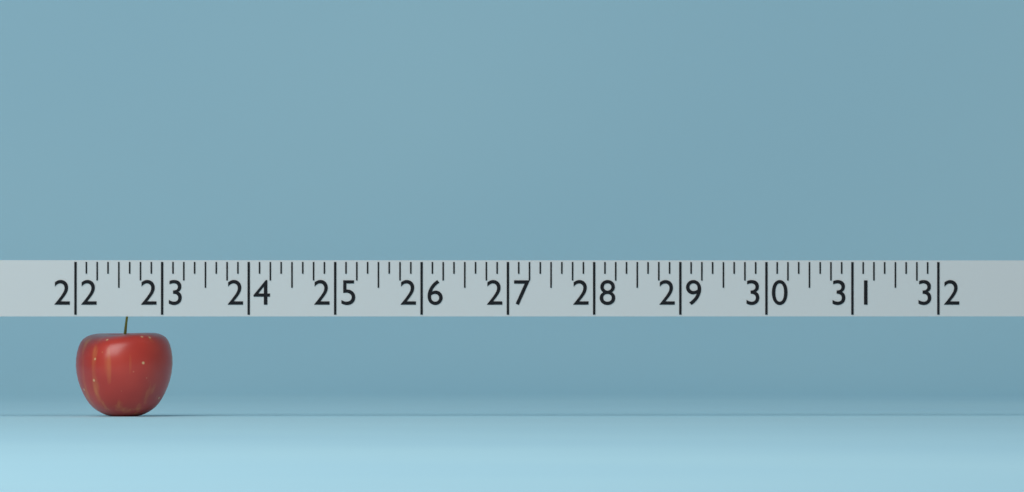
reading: 23.125 (no unit)
